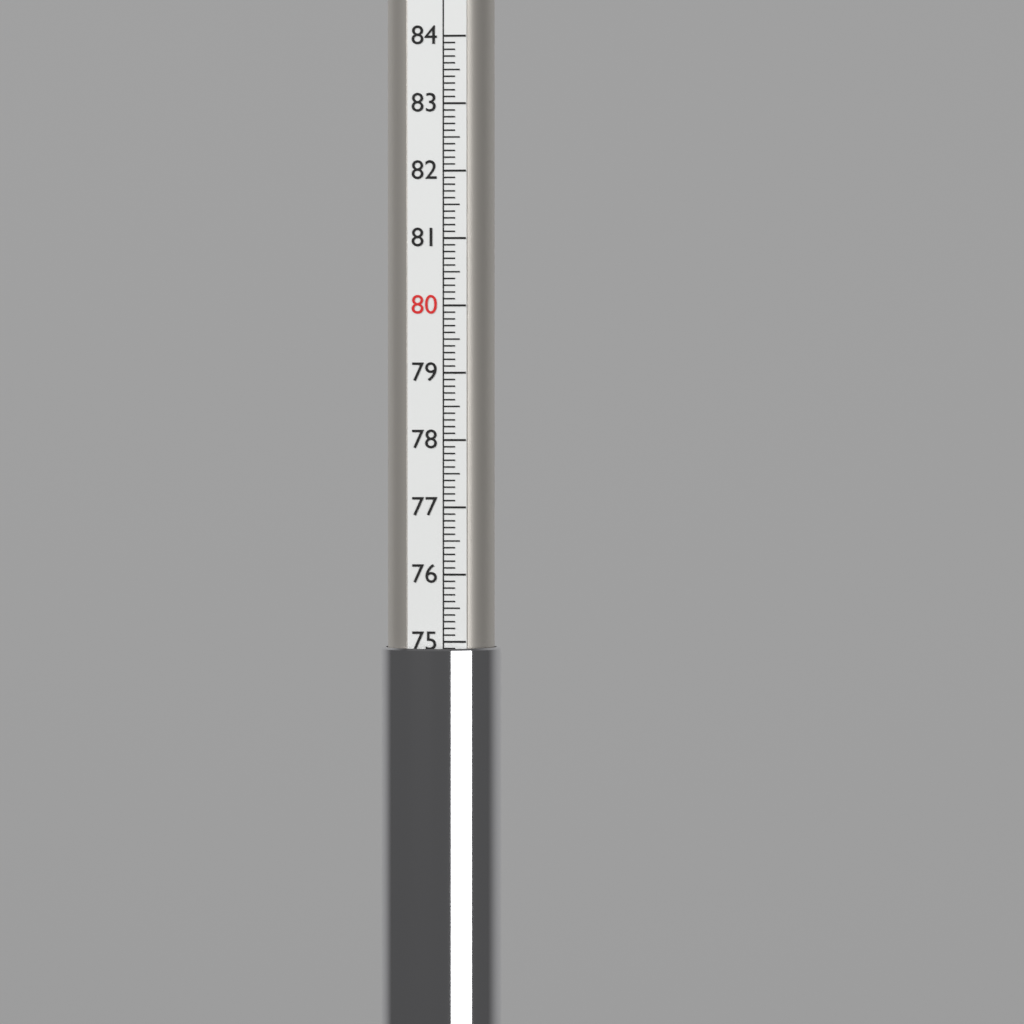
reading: 74.9 (no unit)
